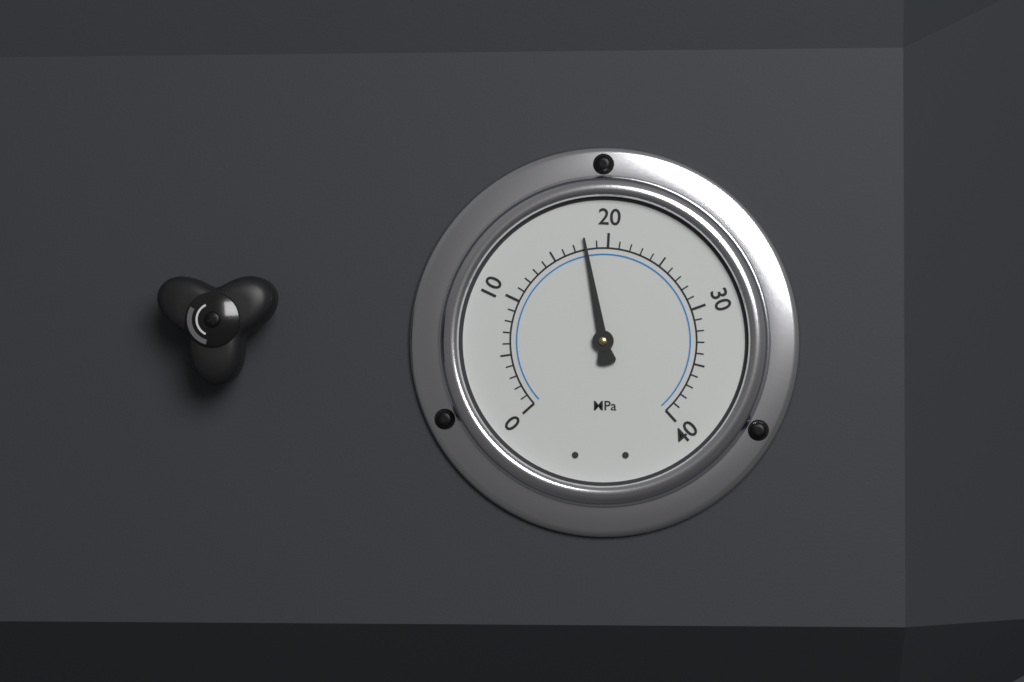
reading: 18 MPa
